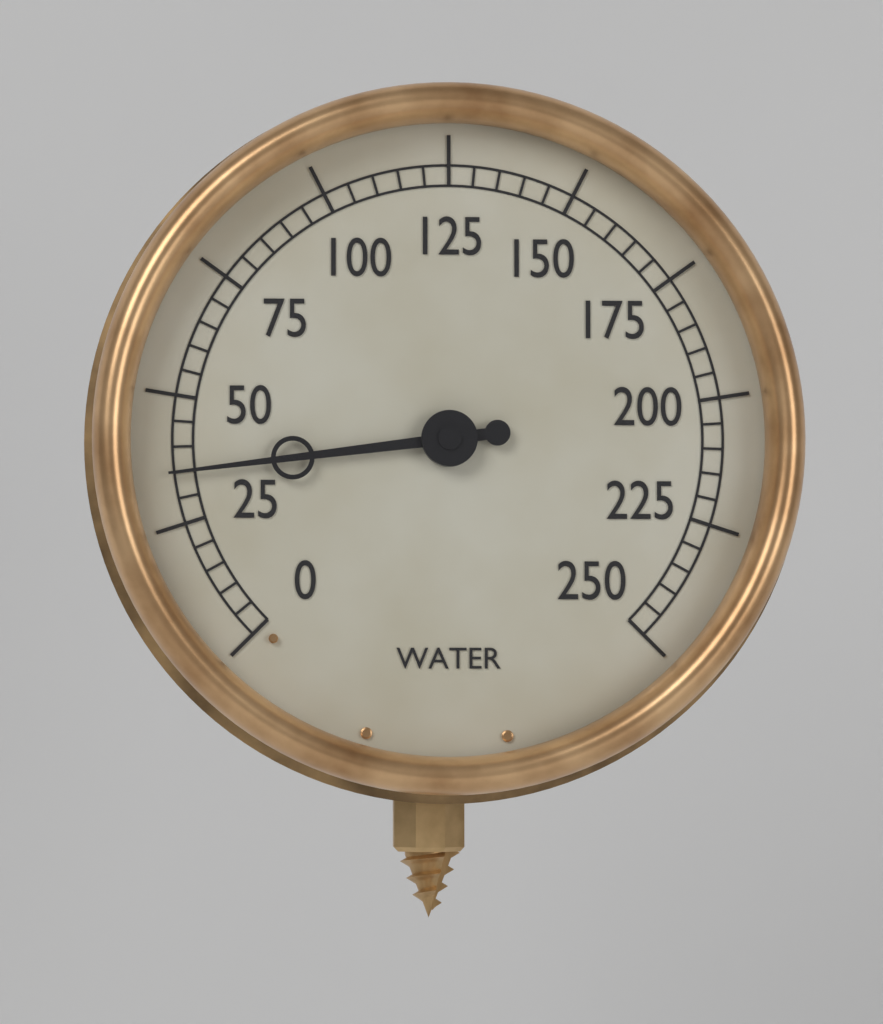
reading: 35 (no unit)
